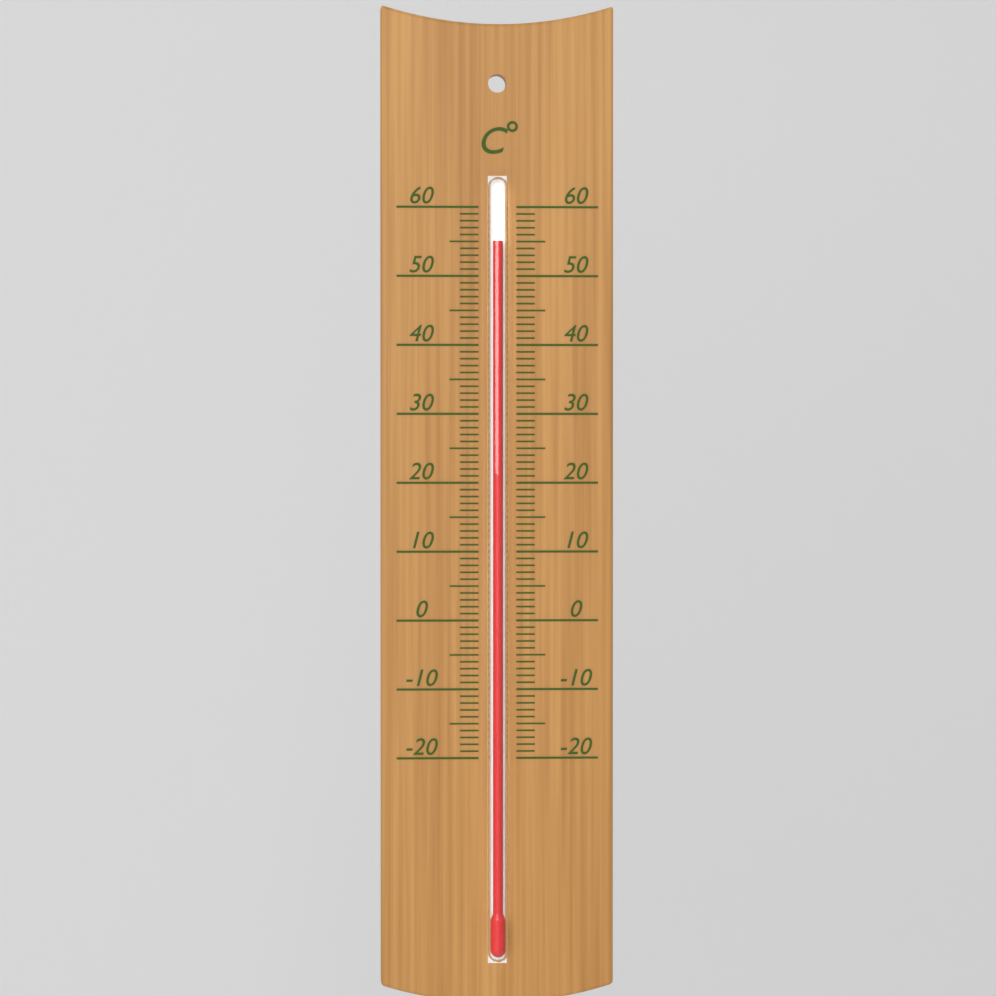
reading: 55 °C
